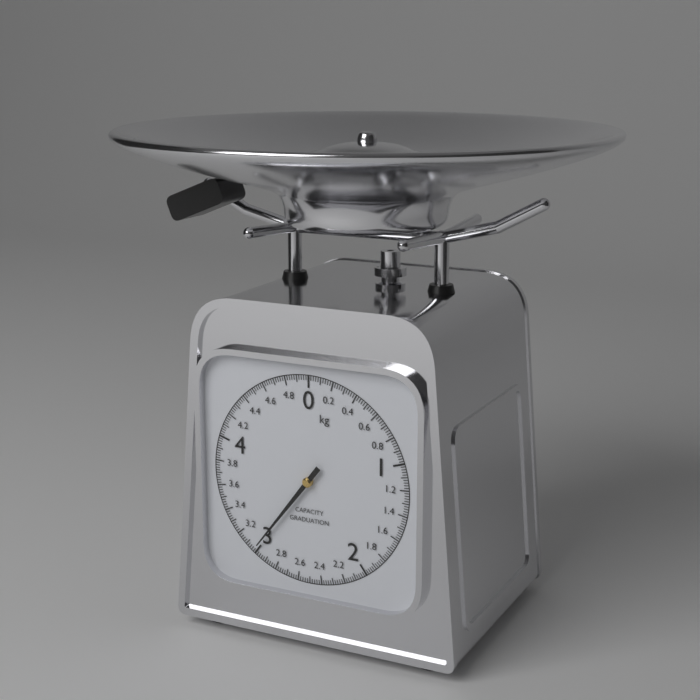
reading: 3.02 kg
